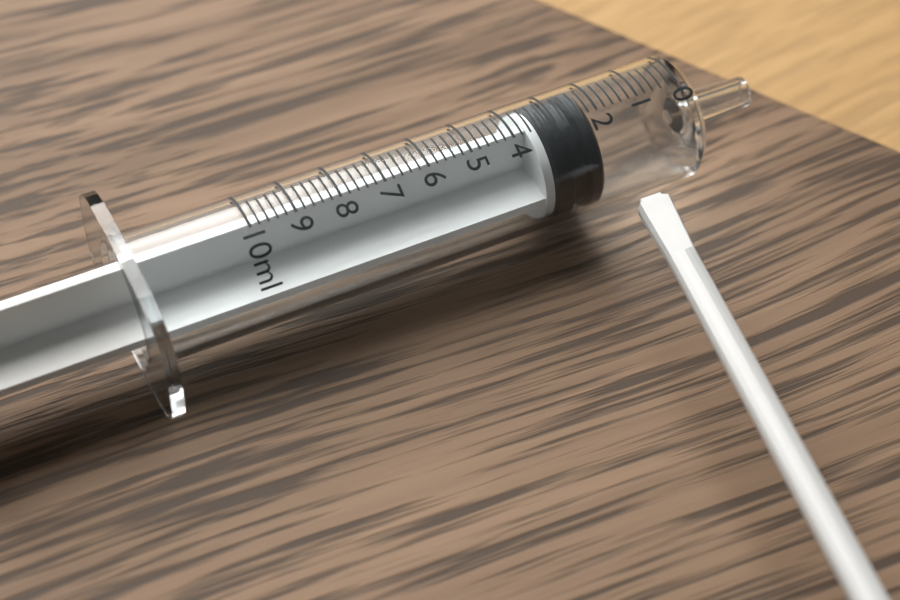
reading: 2.2 ml
